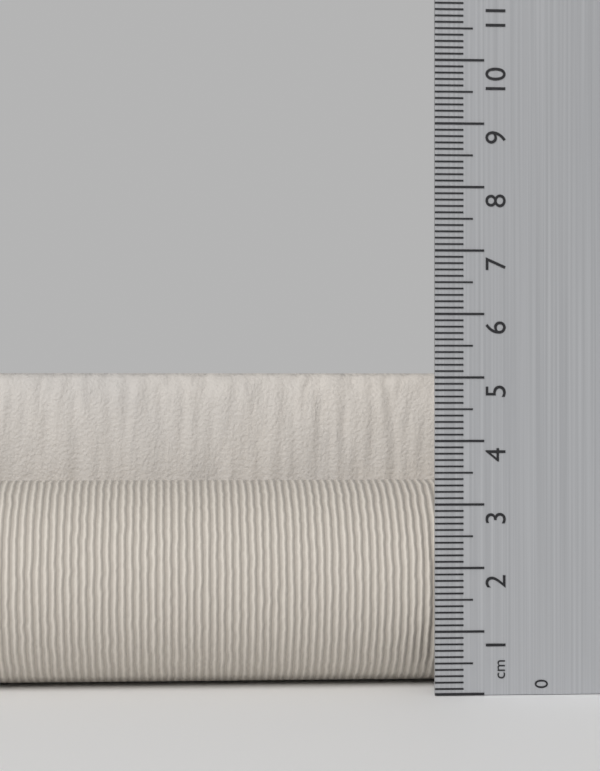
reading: 5.1 cm
